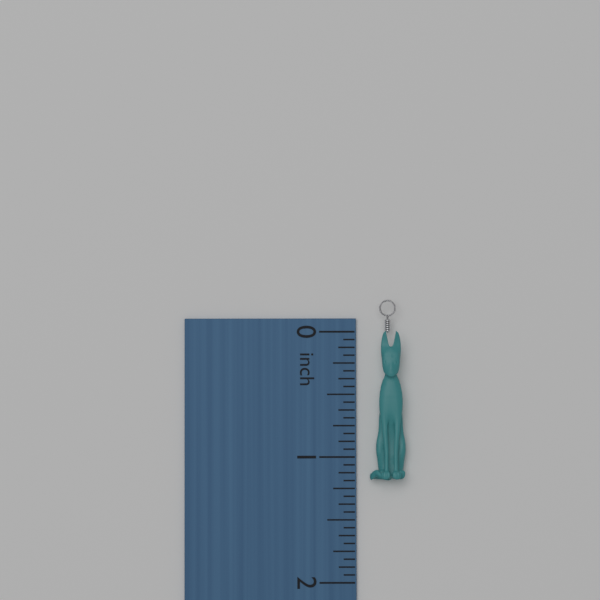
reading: 1.1875 inch
